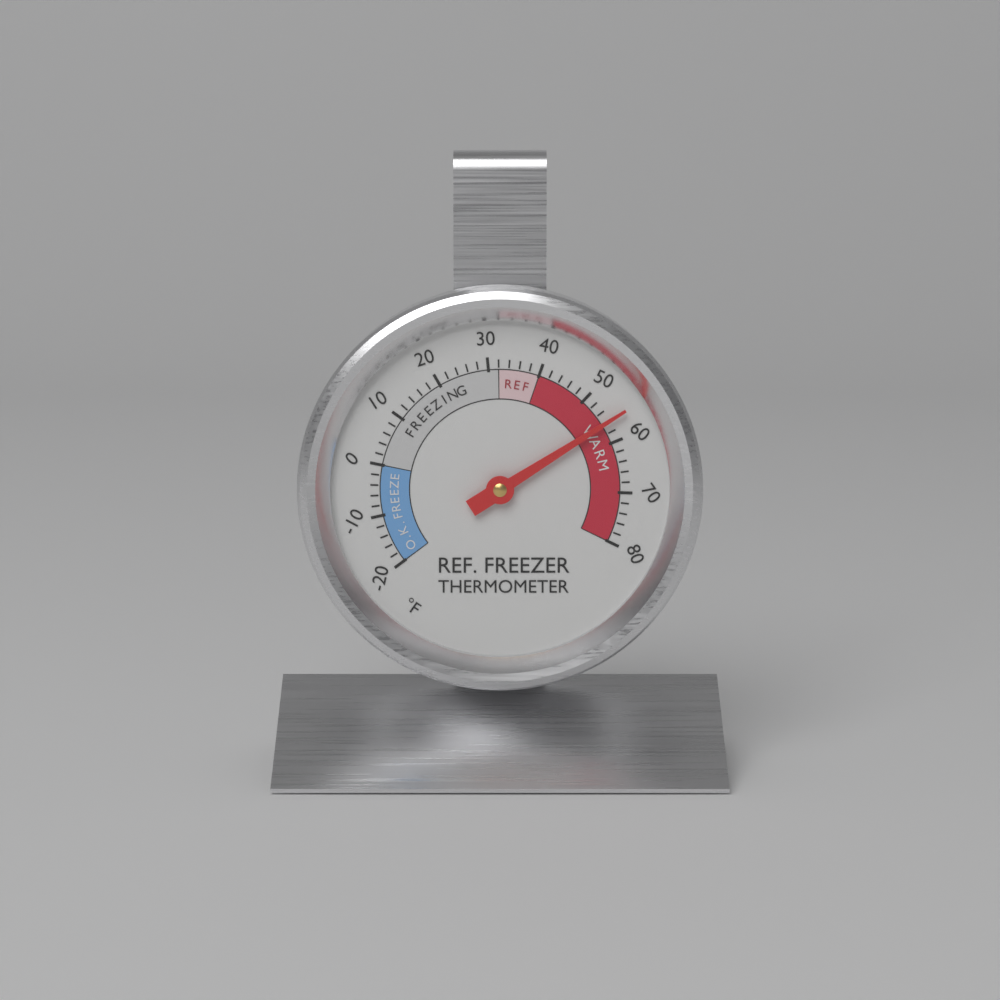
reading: 56 °F
